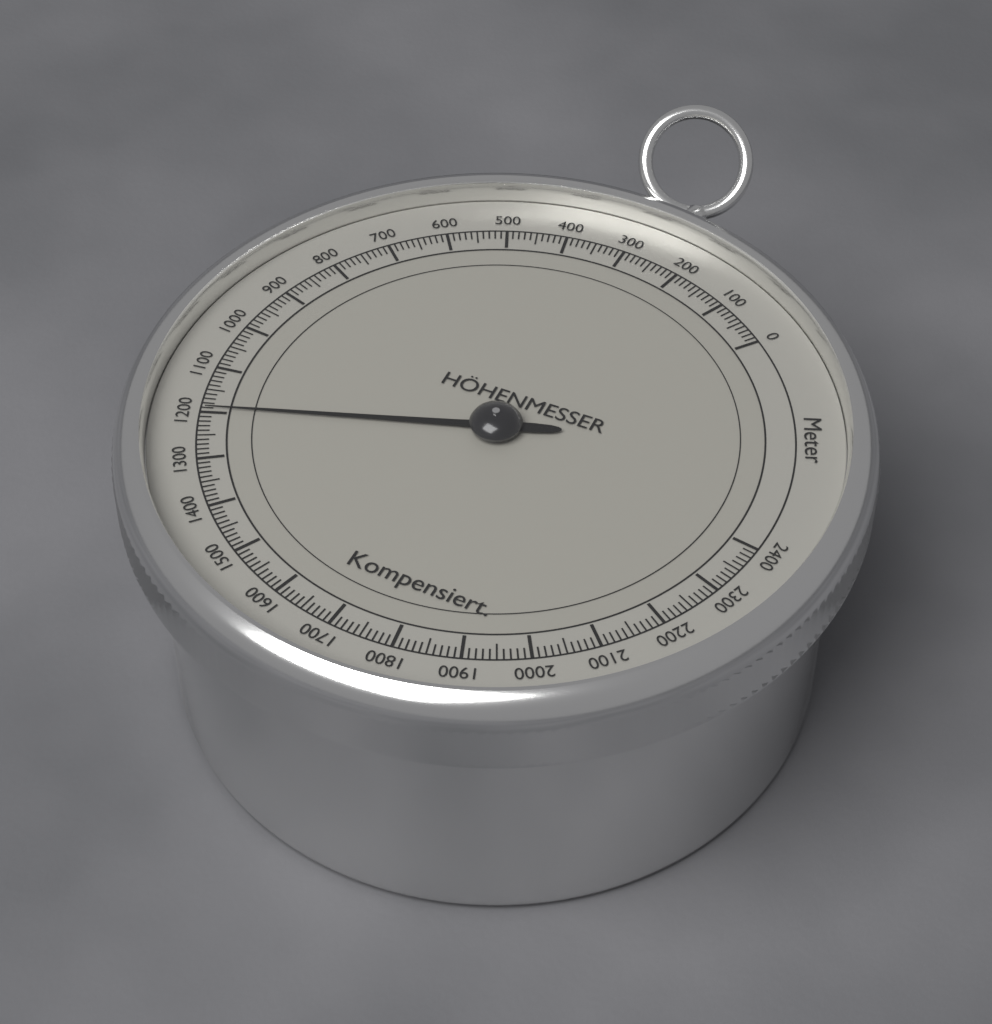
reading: 1190 m
